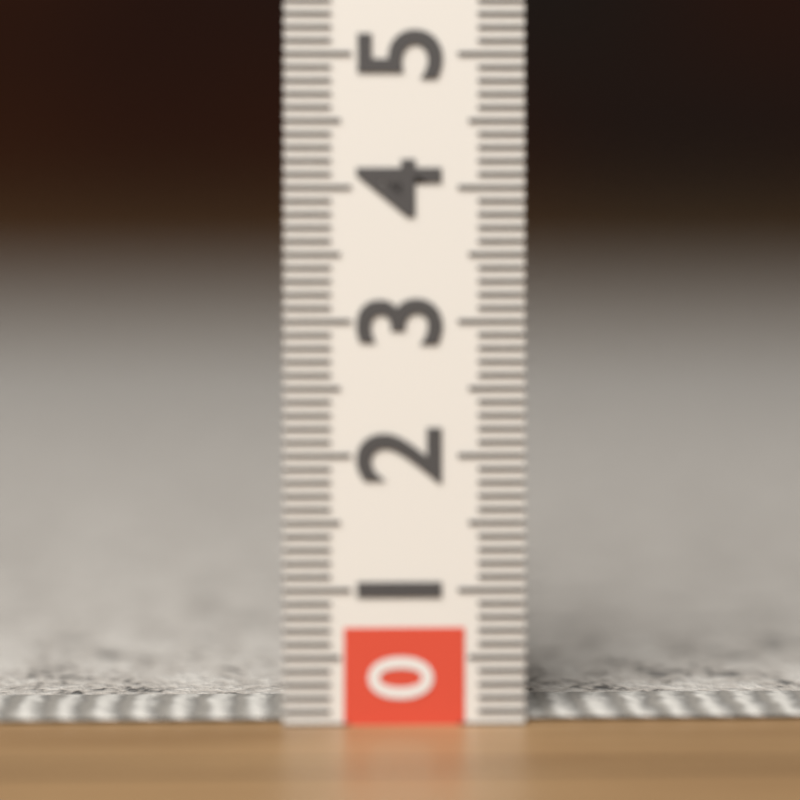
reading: 0.1 (no unit)
